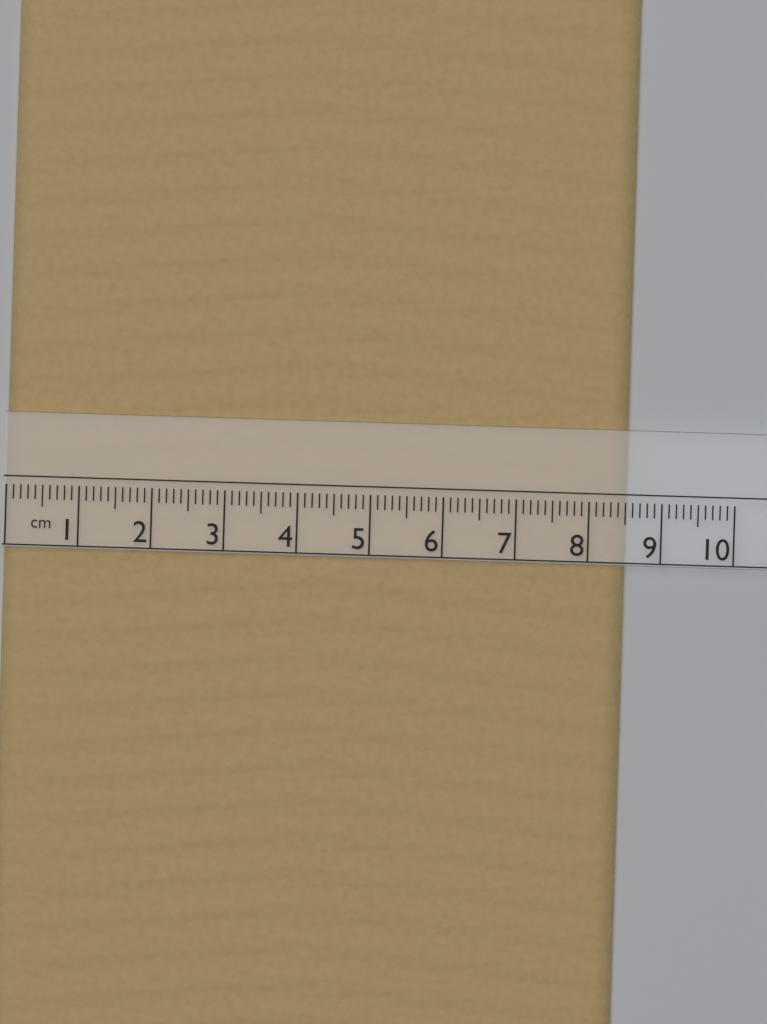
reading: 8.5 cm
